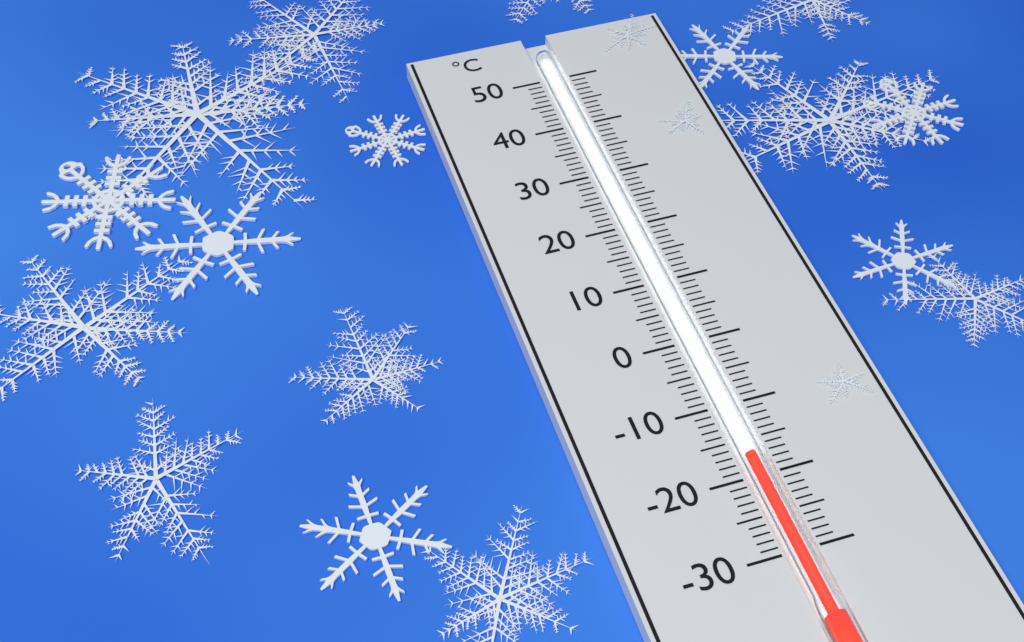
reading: -17 °C
